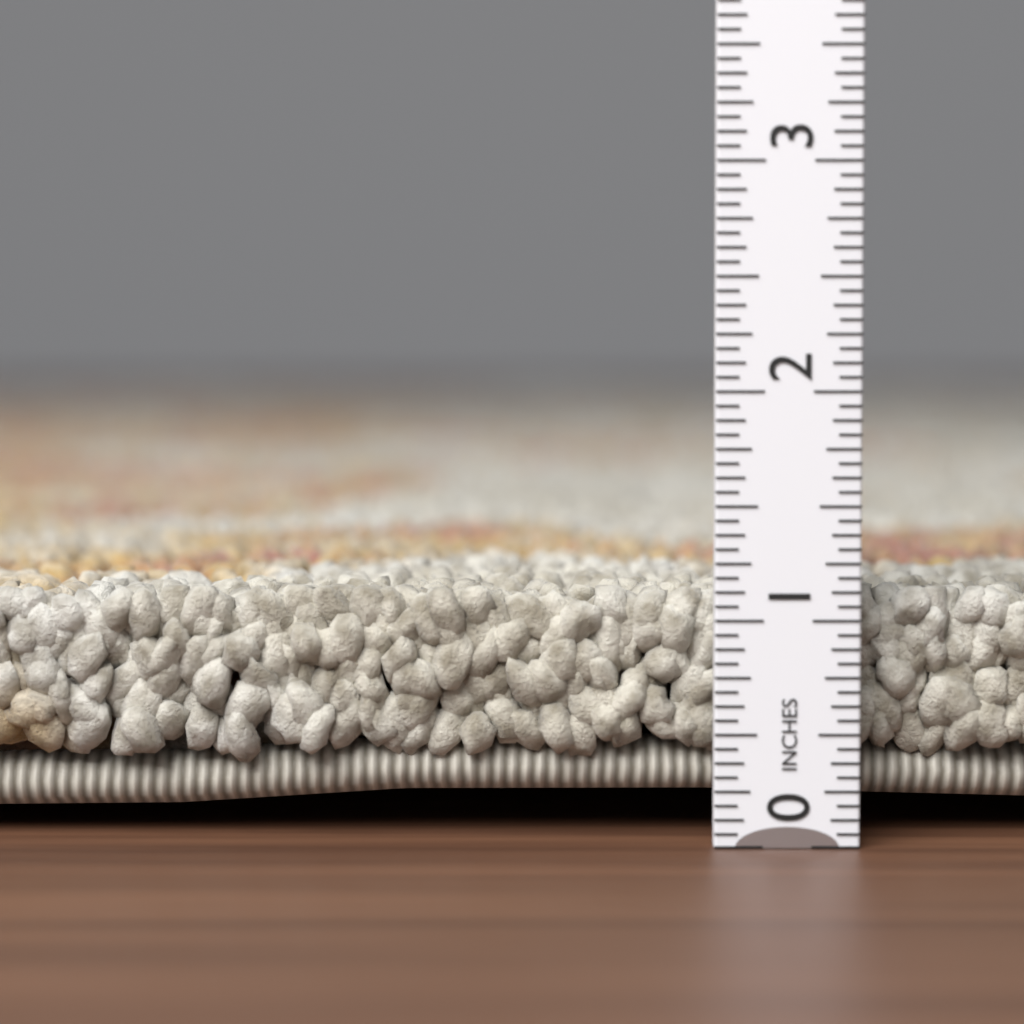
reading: 1.1250 in
